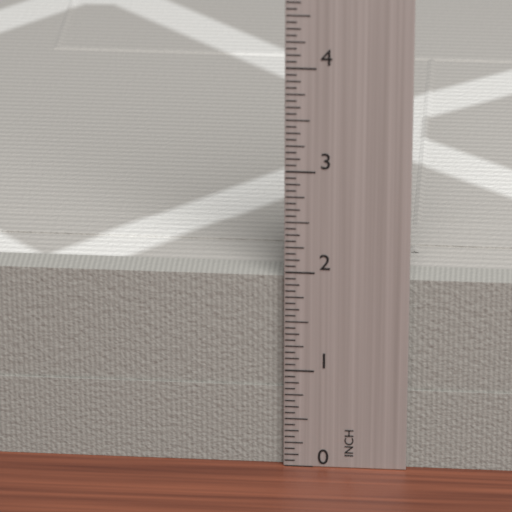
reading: 1.9375 in
